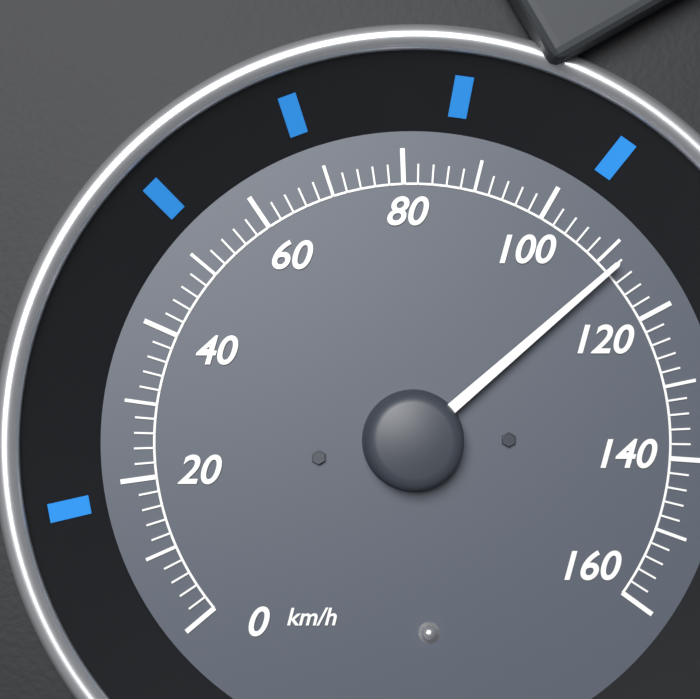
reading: 112 km/h
